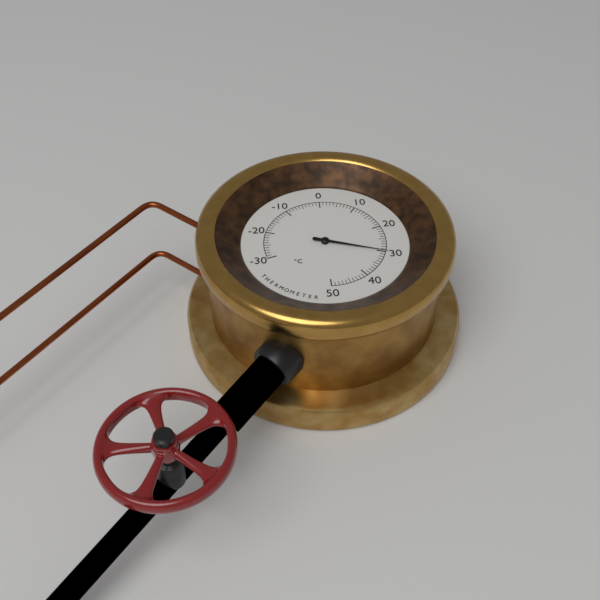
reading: 30 °C
